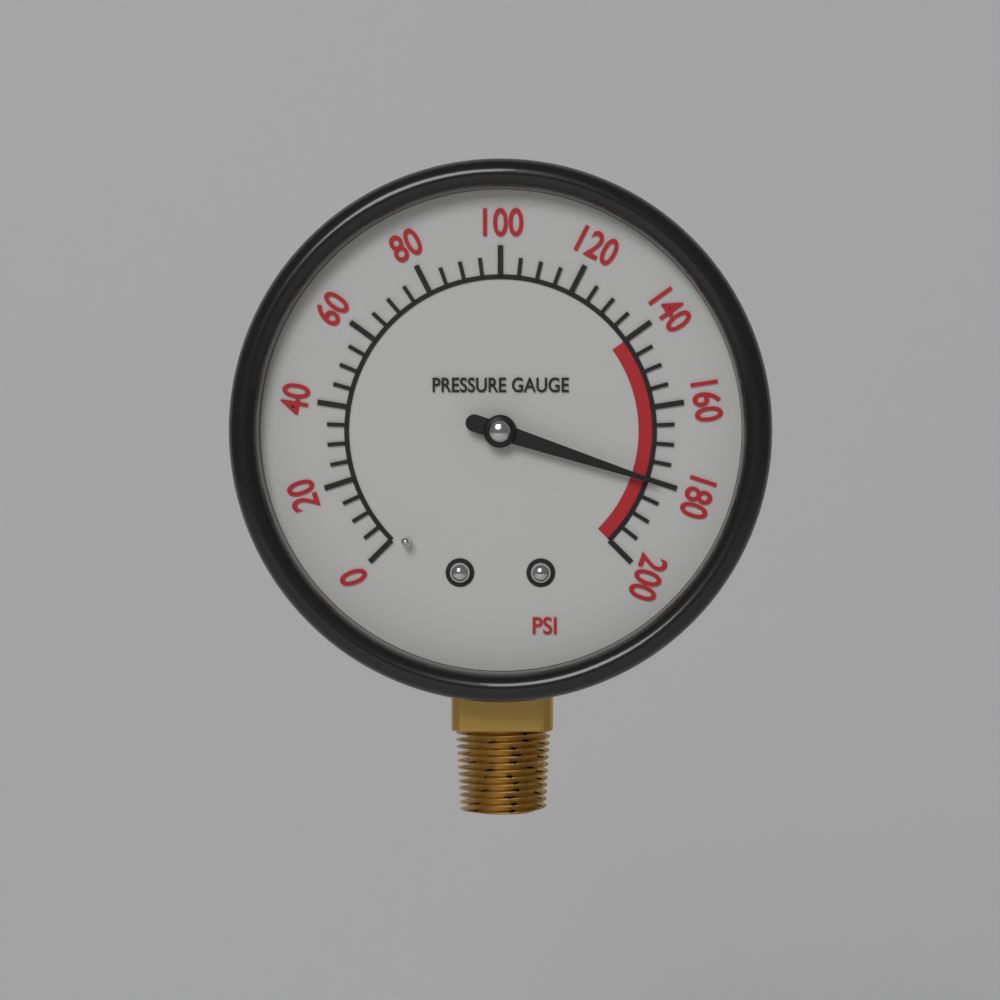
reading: 180 psi
